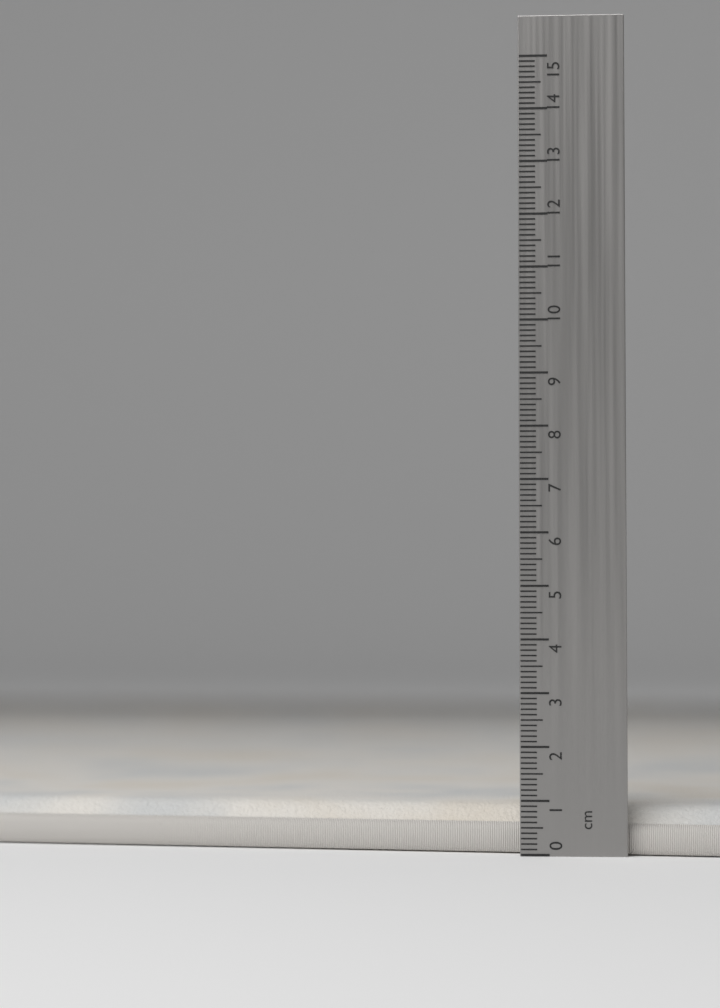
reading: 0.9 cm
